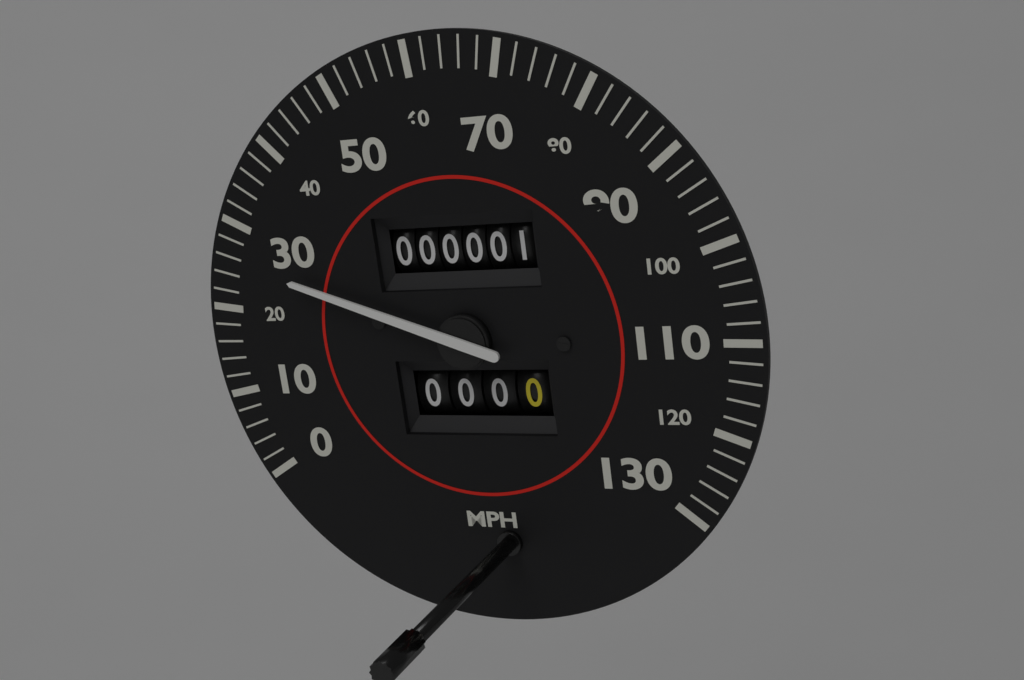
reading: 26 mph
